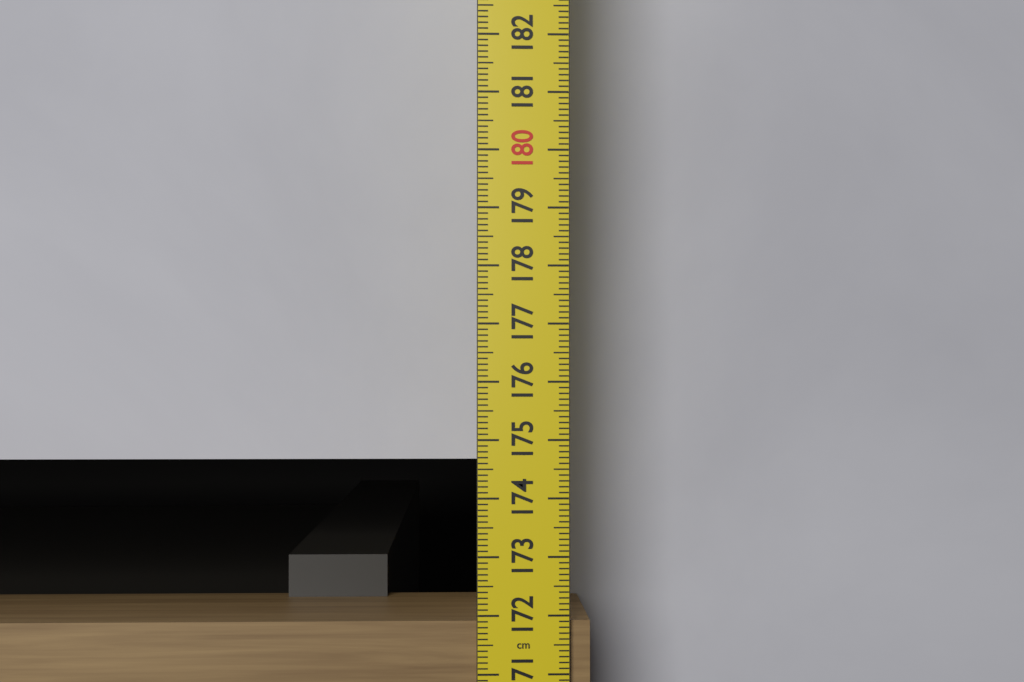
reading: 171.9 cm
